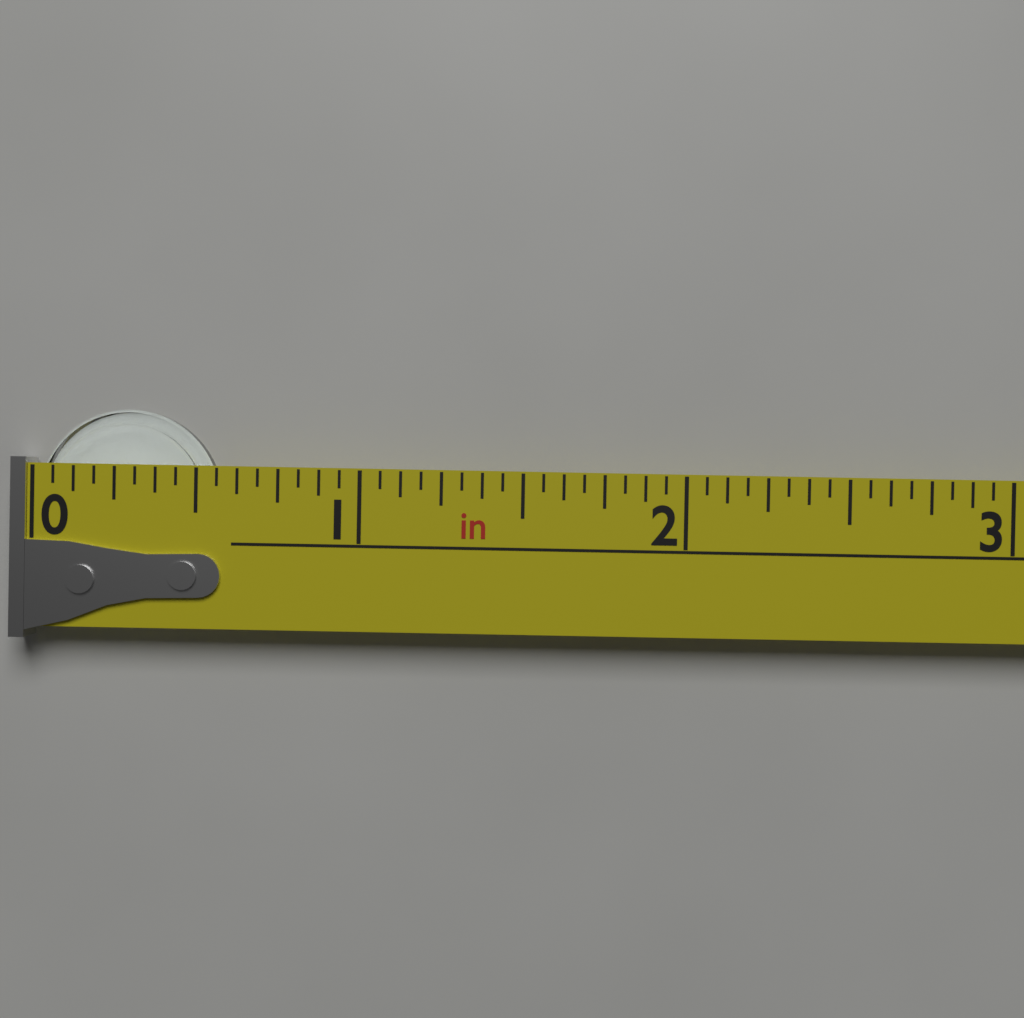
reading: 0.5625 in
